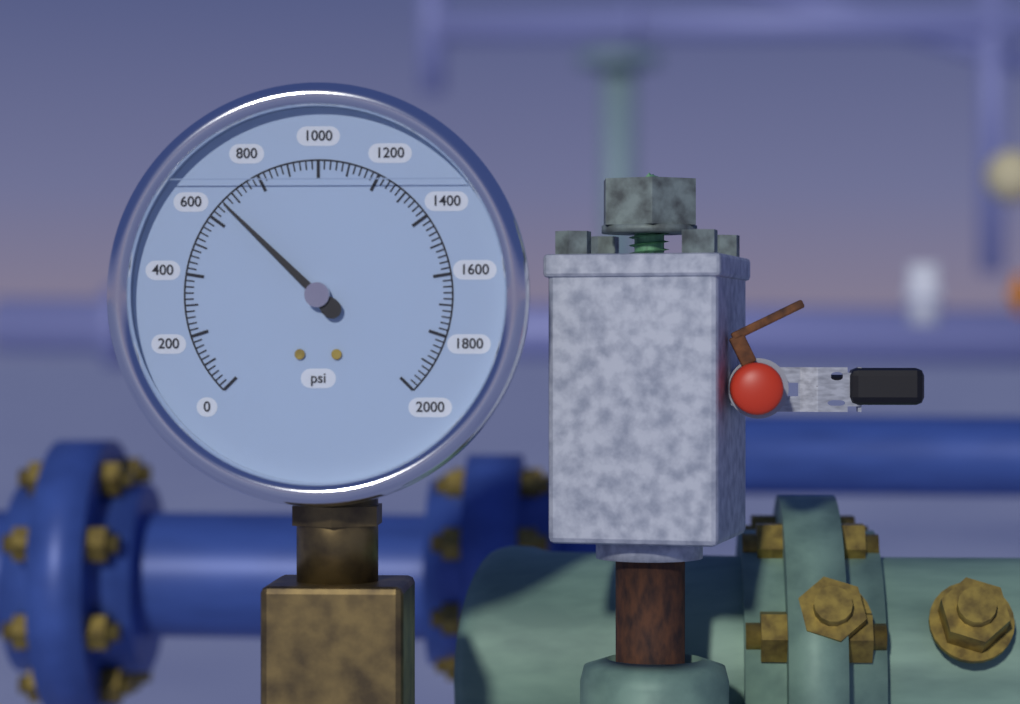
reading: 660 psi
